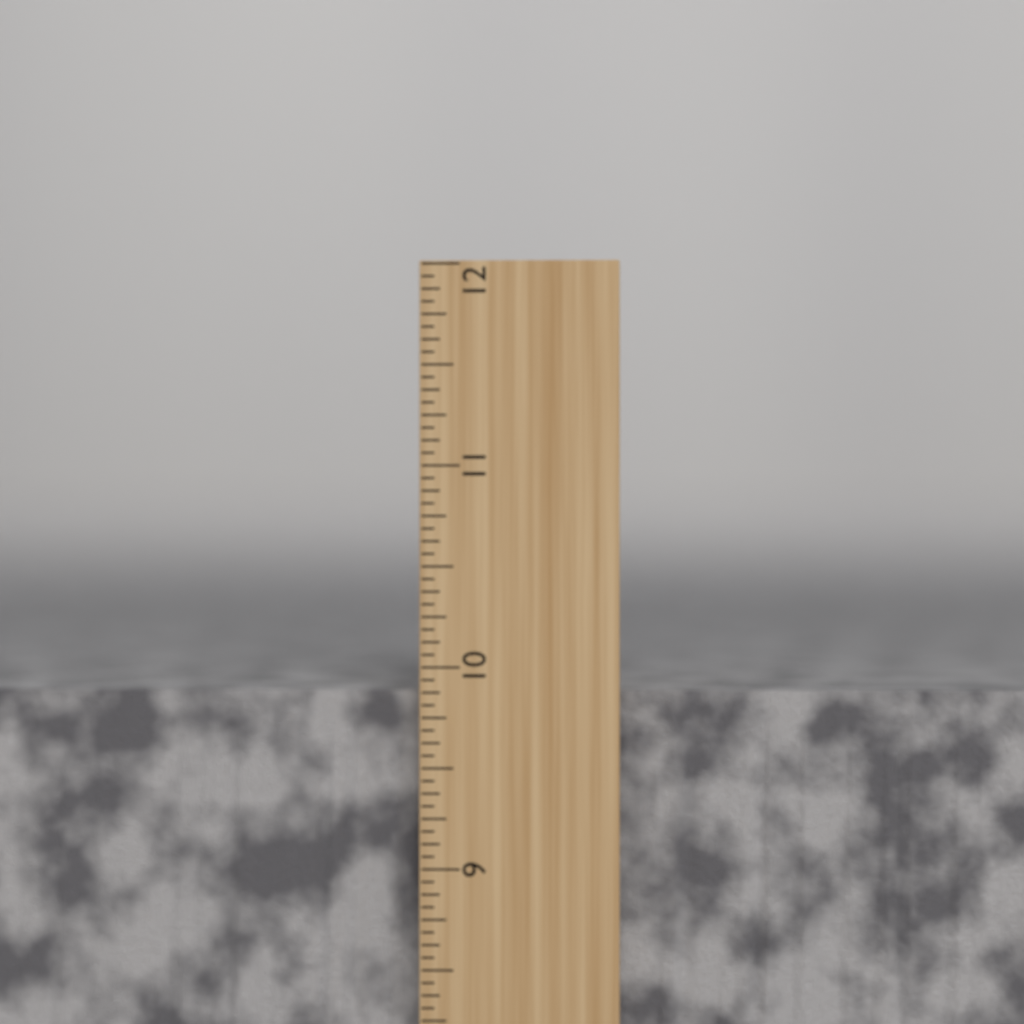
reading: 9.8750 inch
